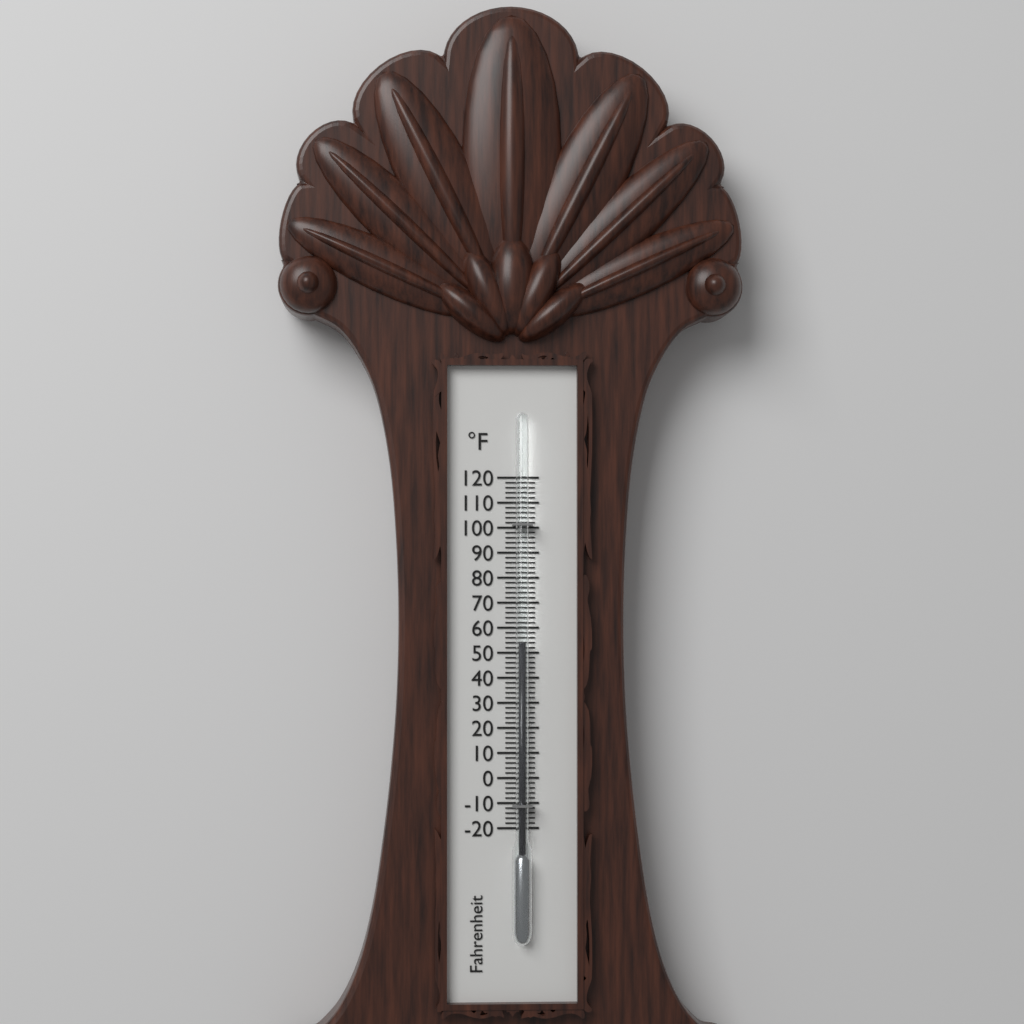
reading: 54 °F
